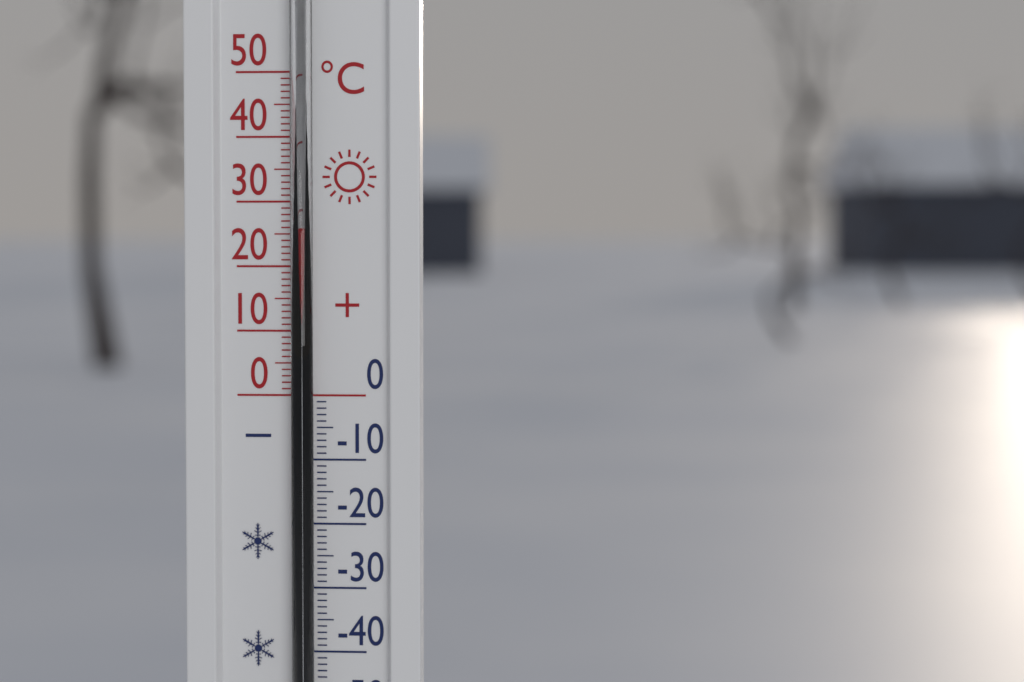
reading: 26 °C
